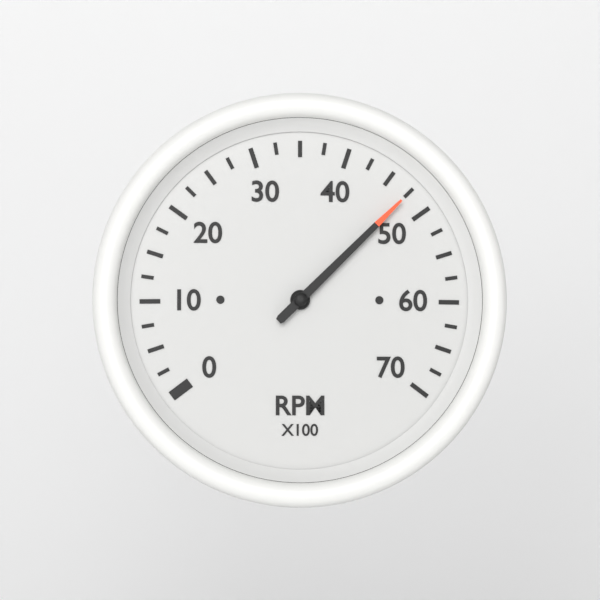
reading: 47.5 RPM x100
